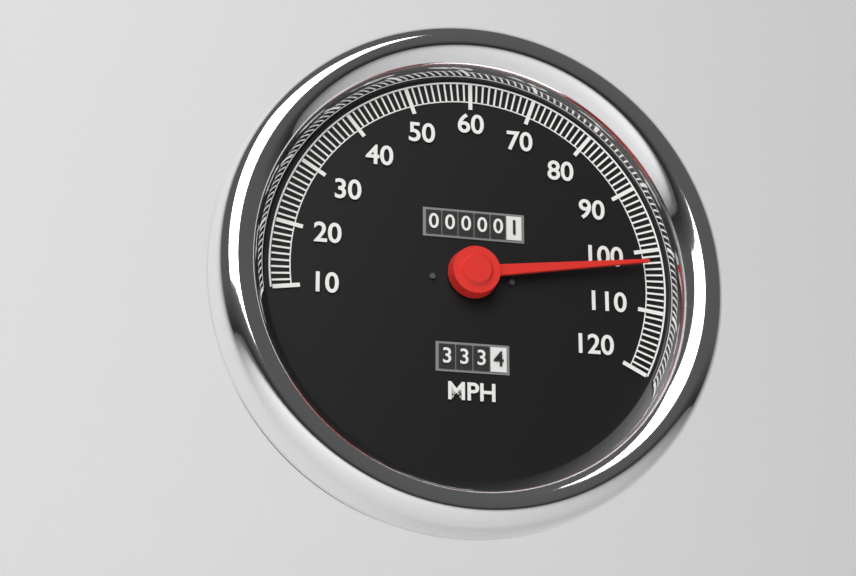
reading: 102 MPH
